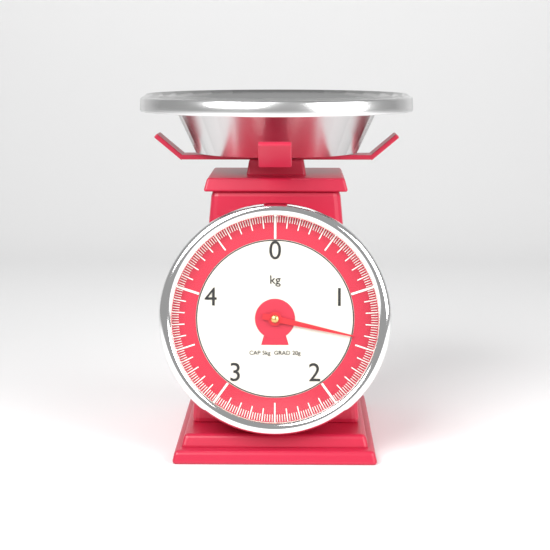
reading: 1.42 kg
